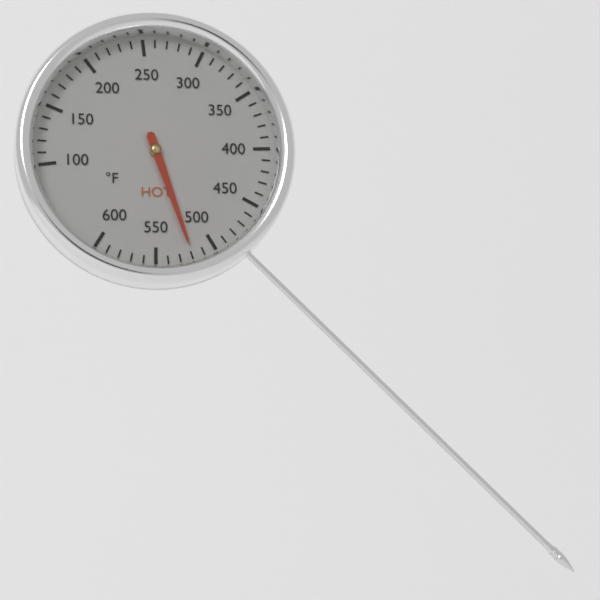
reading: 520 °F
